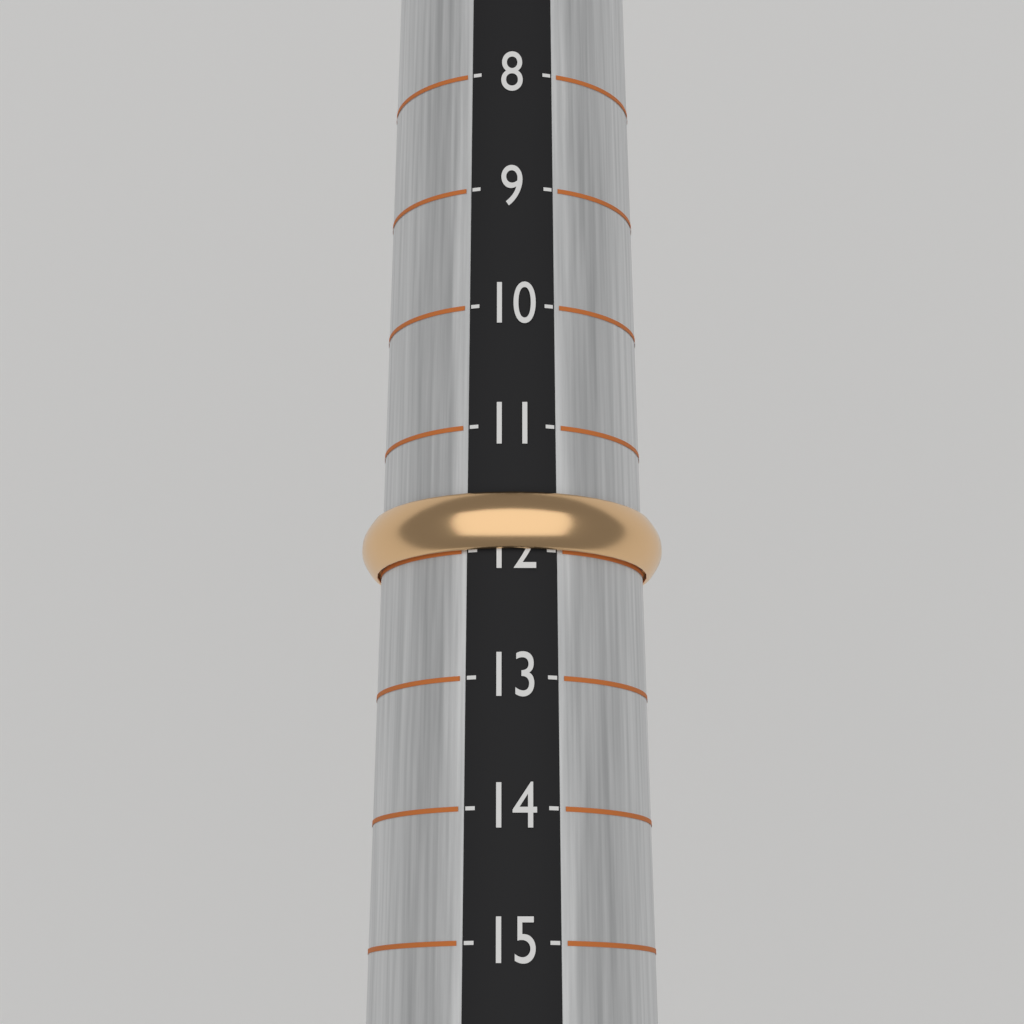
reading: 12 (no unit)
